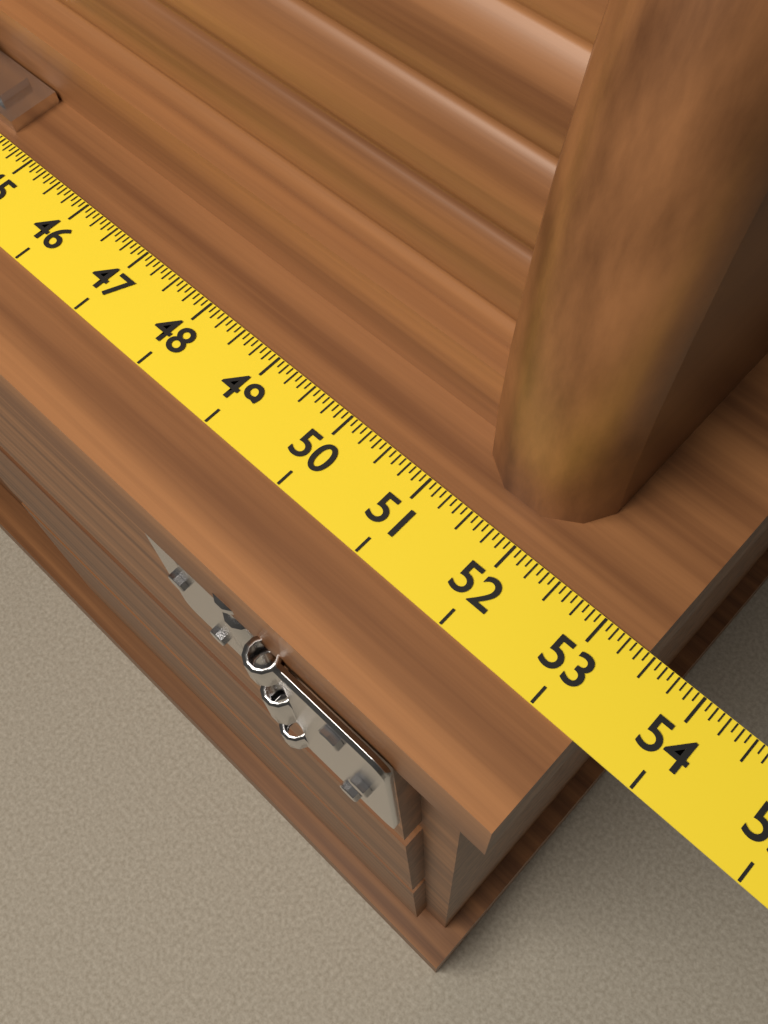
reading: 53.4375 (no unit)
